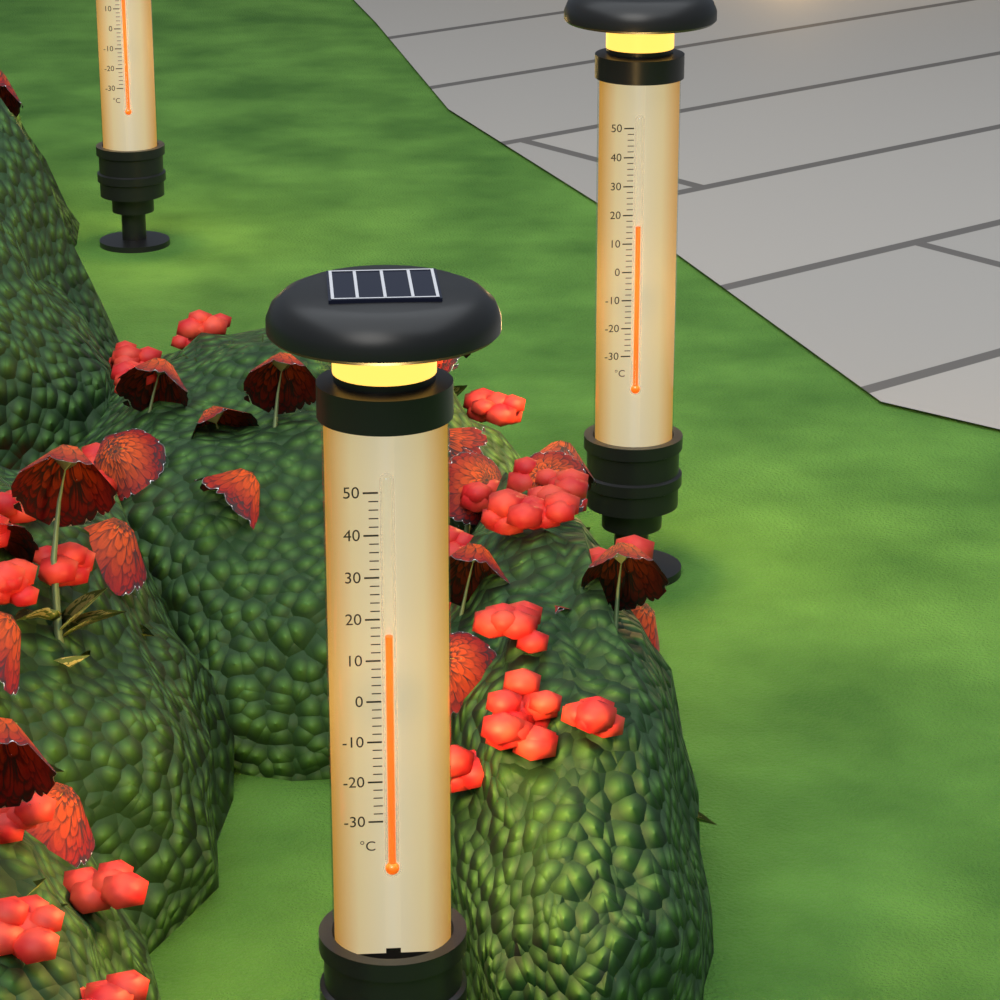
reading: 16 °C
